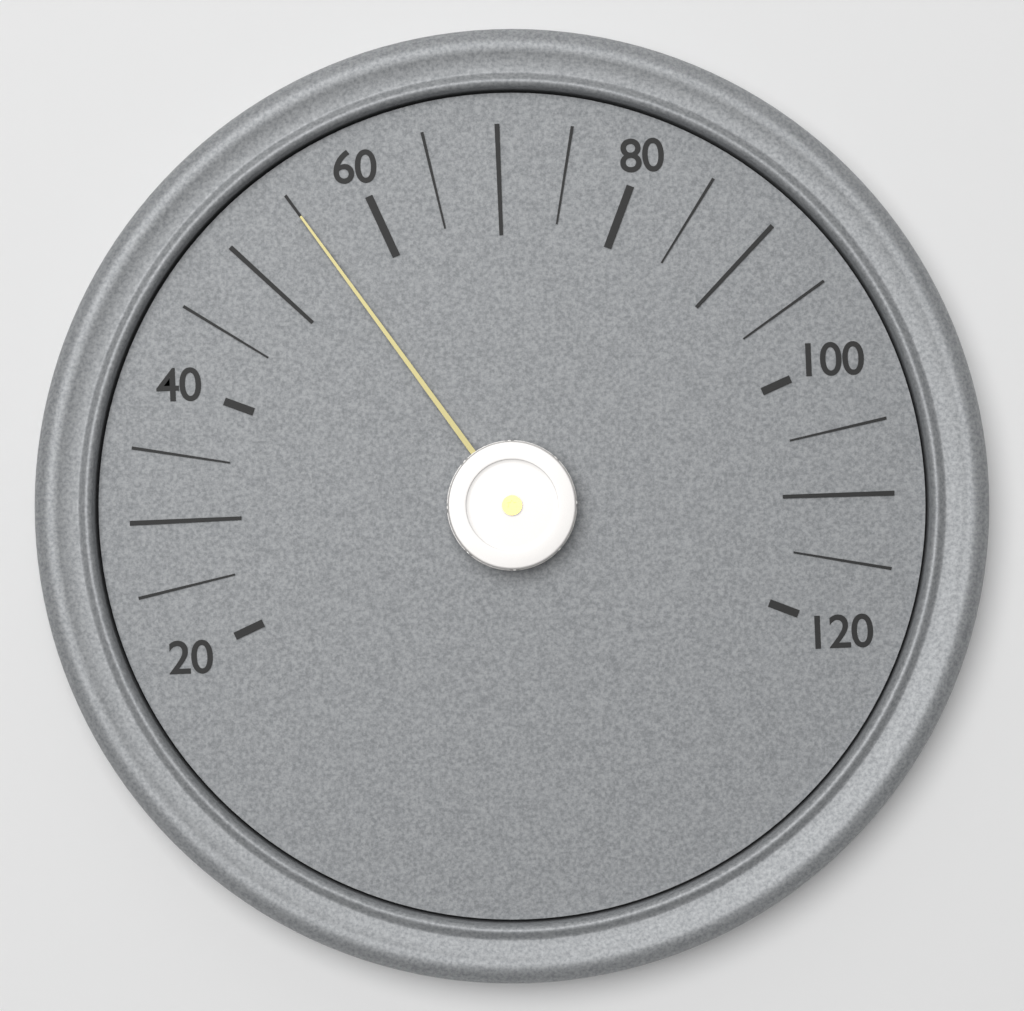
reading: 55 (no unit)
